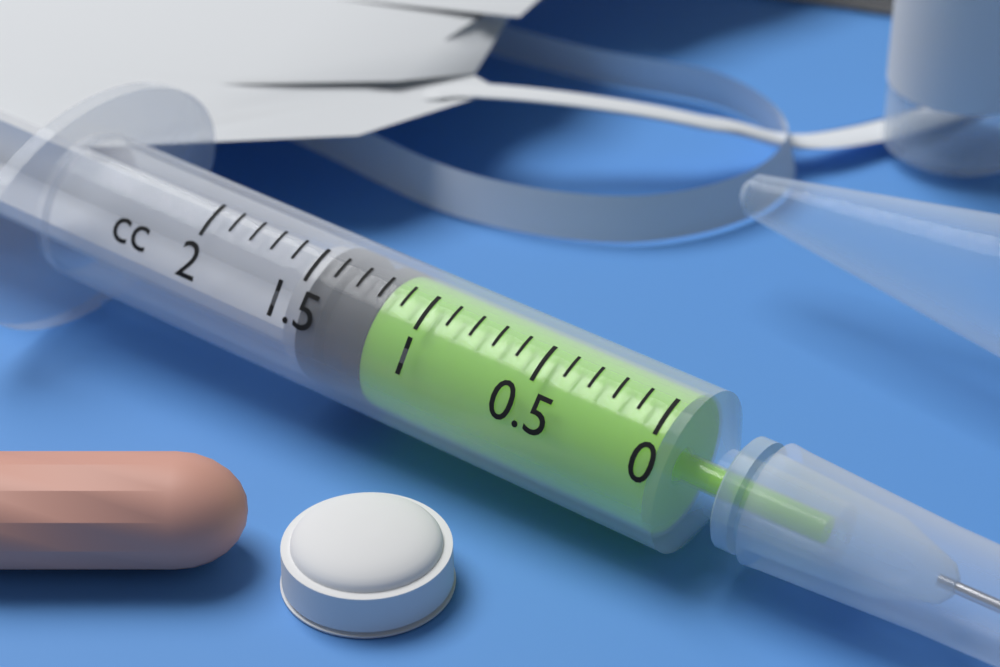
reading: 1.2 cc
